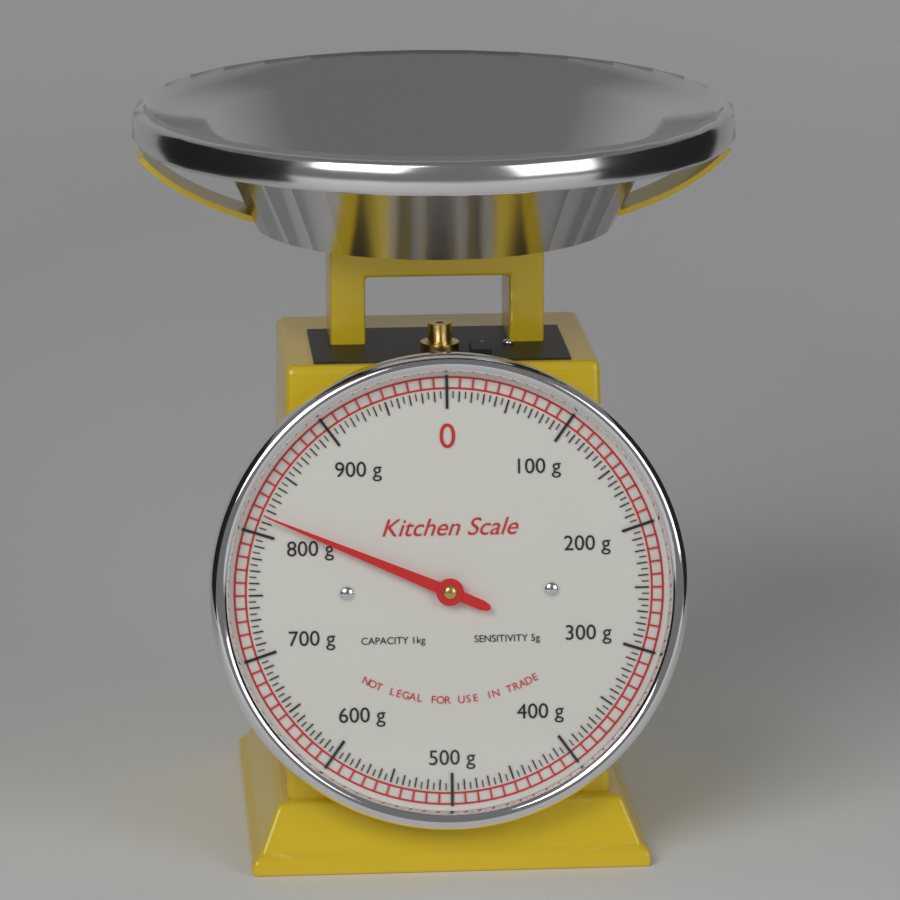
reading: 815 g
